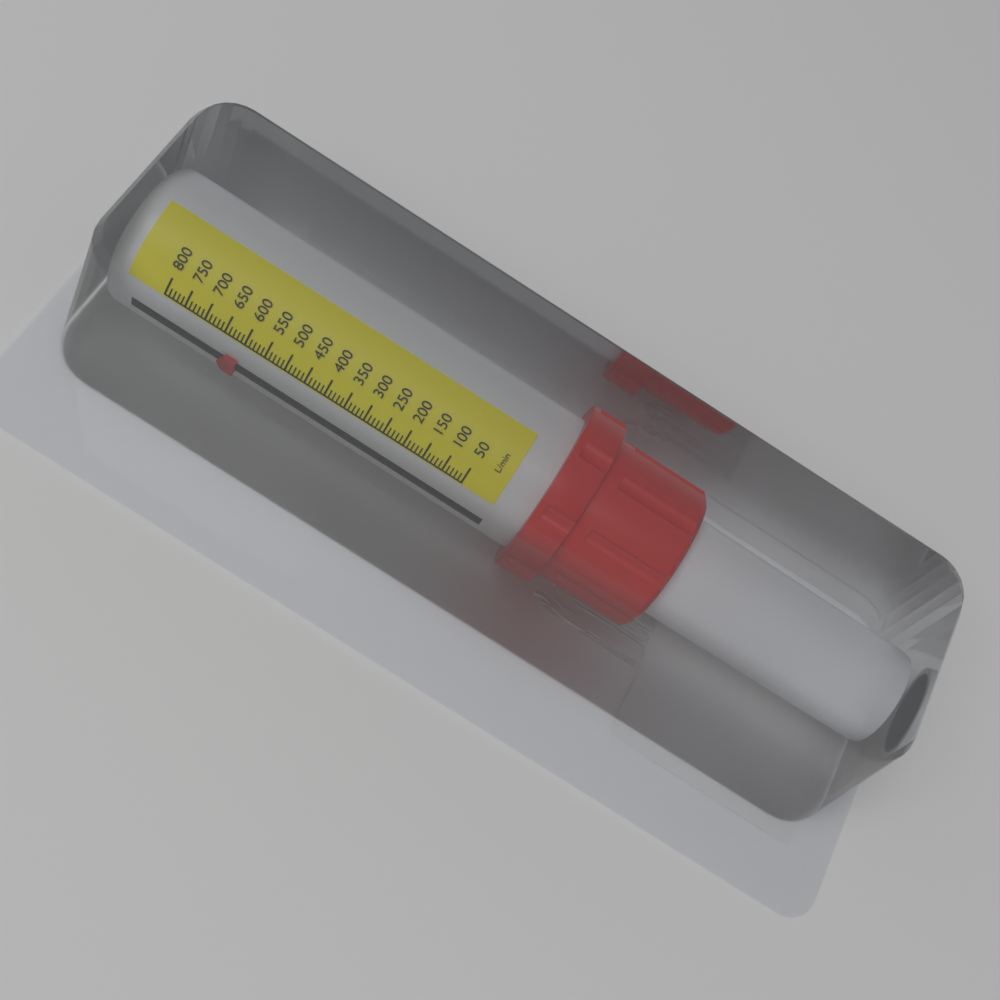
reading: 600 L/min
